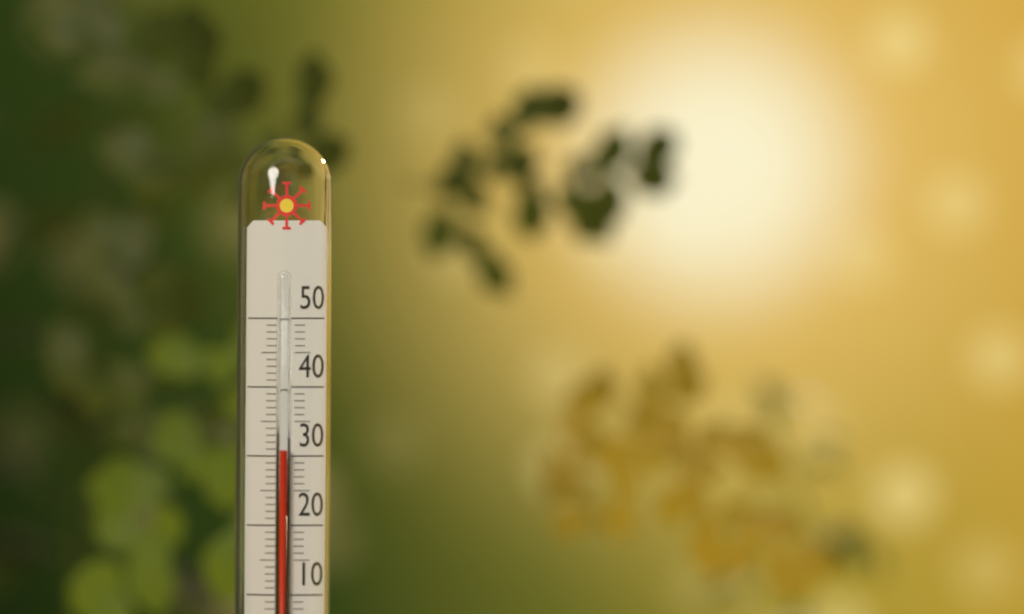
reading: 31 °C
